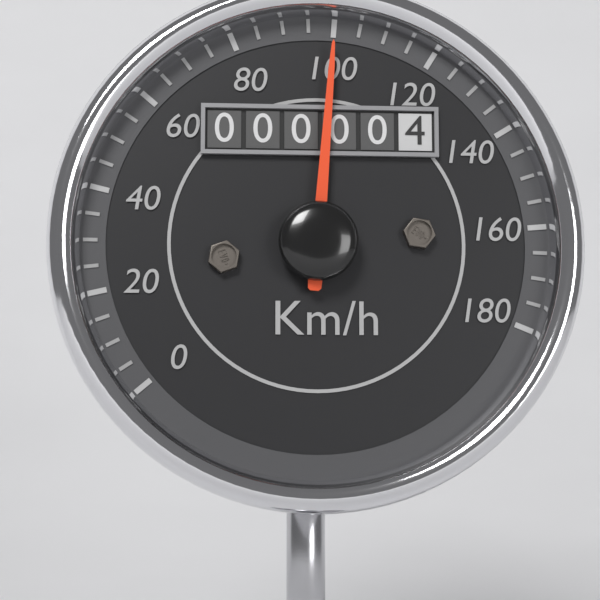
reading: 100 km/h
